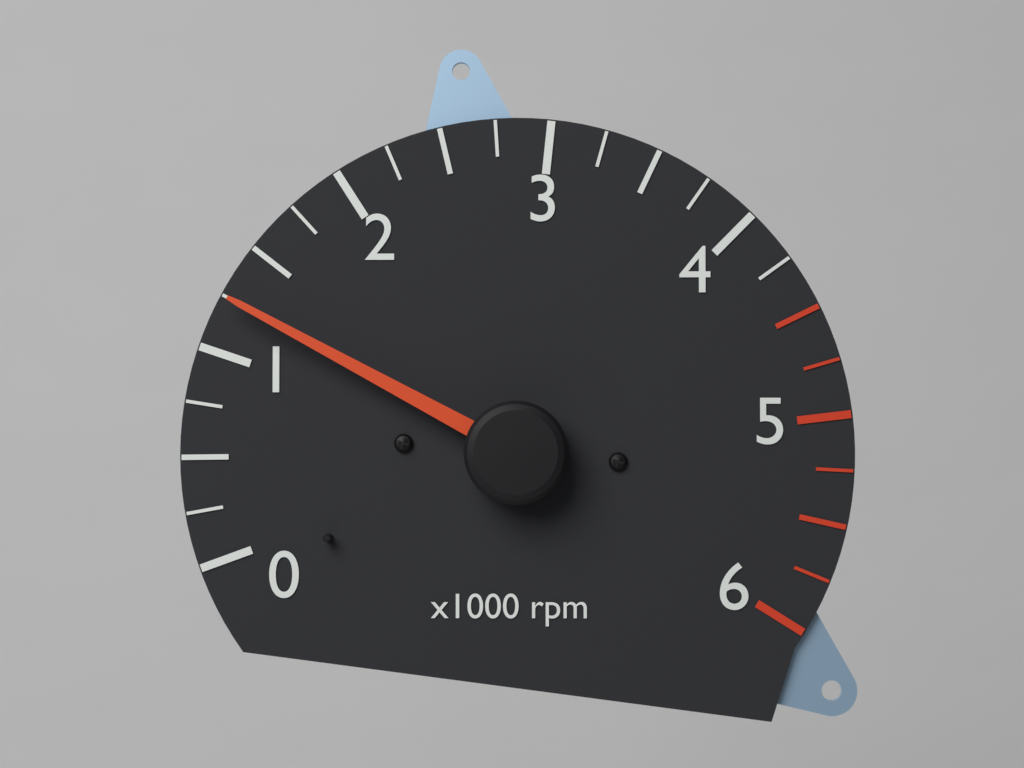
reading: 1250 rpm
